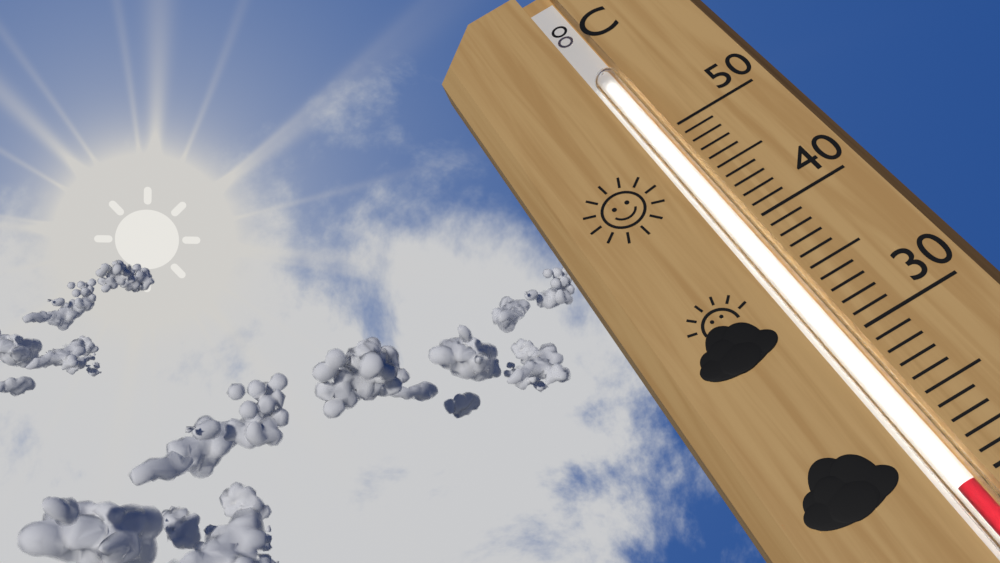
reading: 20 °C
